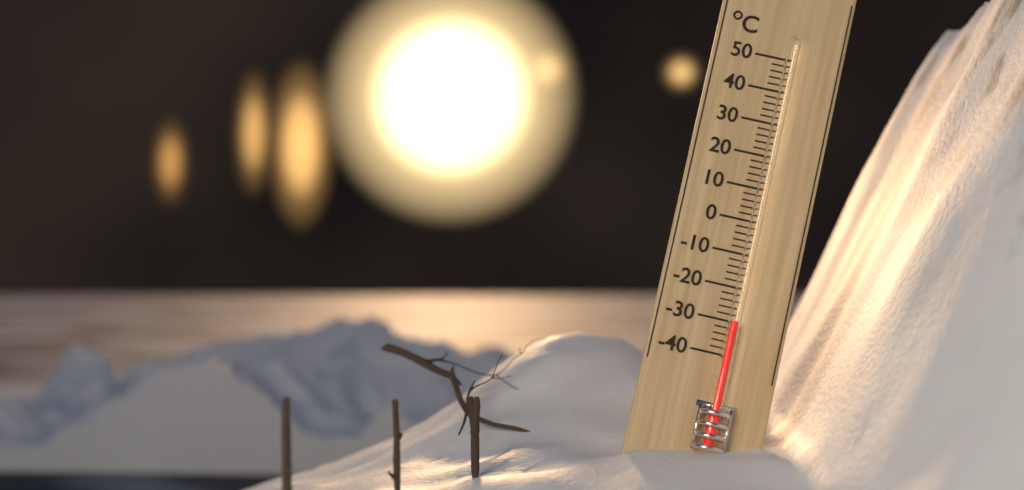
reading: -30 °C
